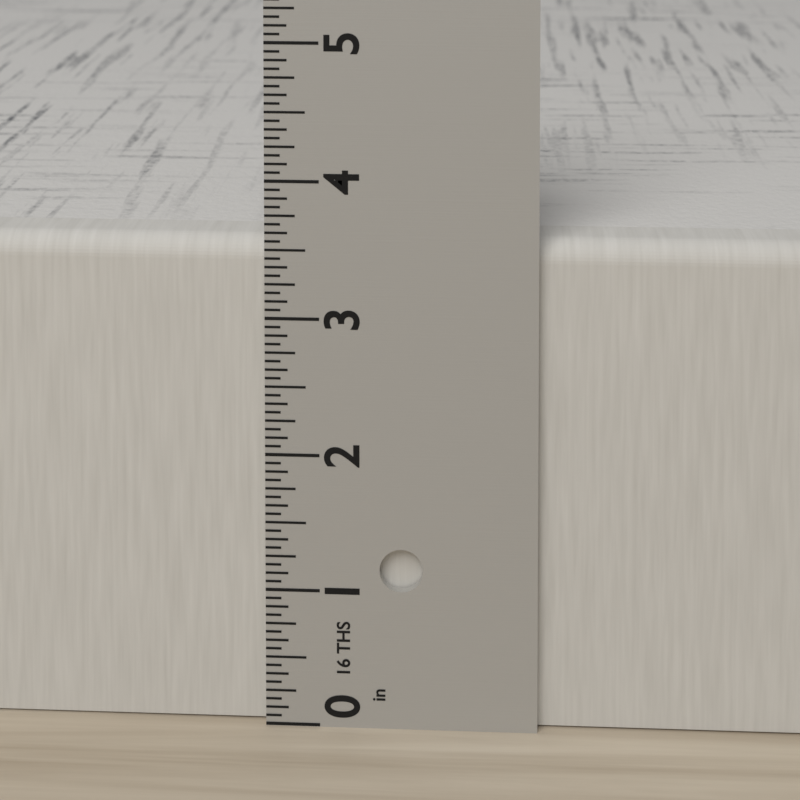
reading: 3.5625 in
